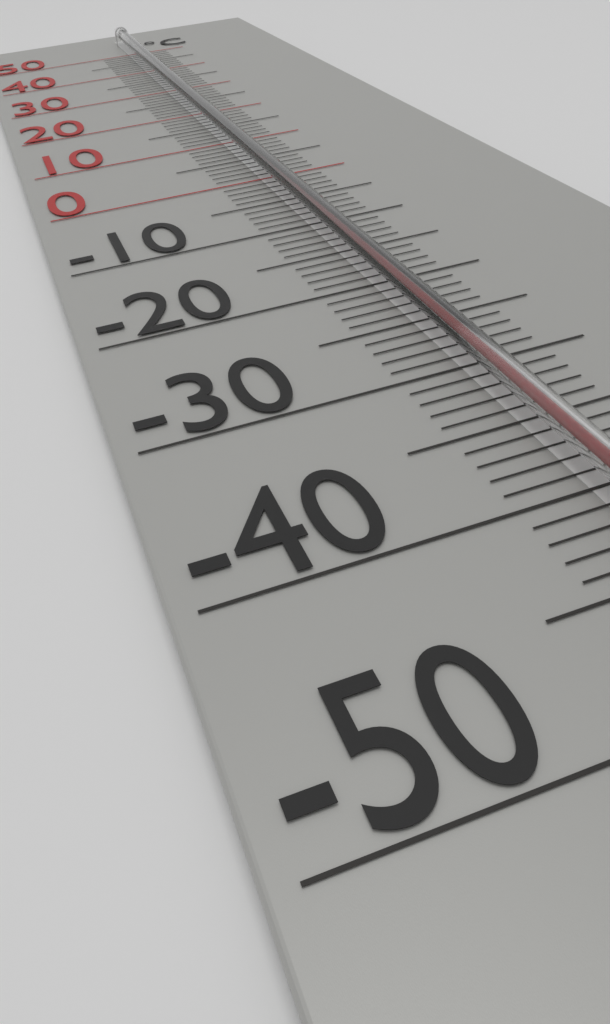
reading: 2 °C
